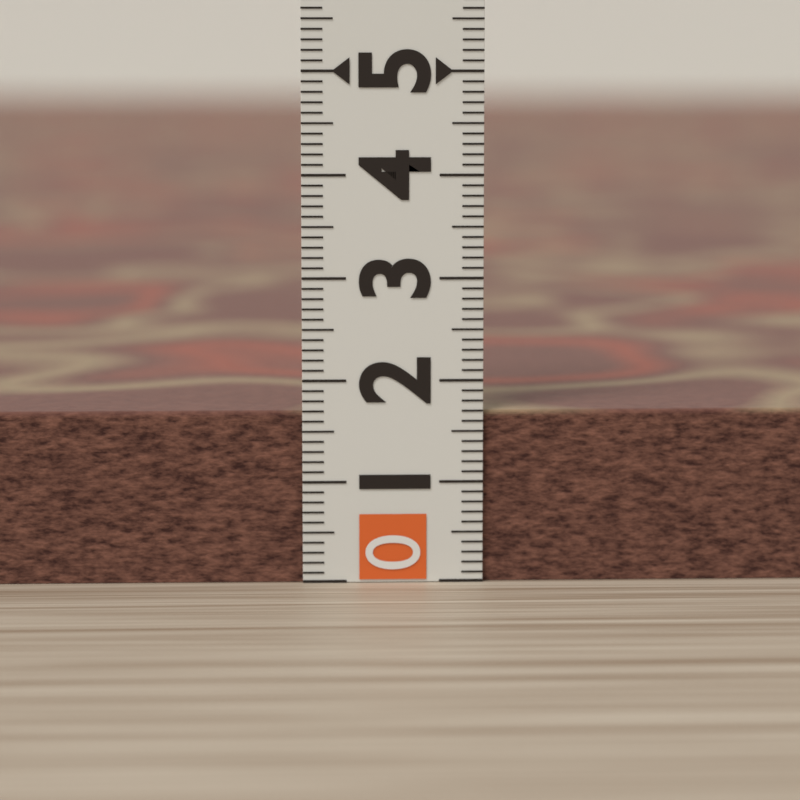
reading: 1.7 (no unit)
